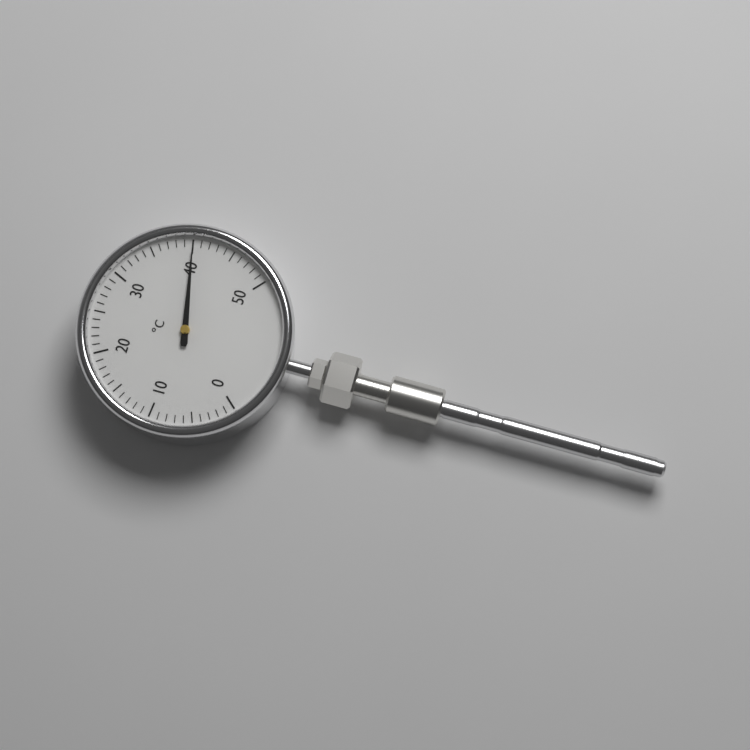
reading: 40 °C
